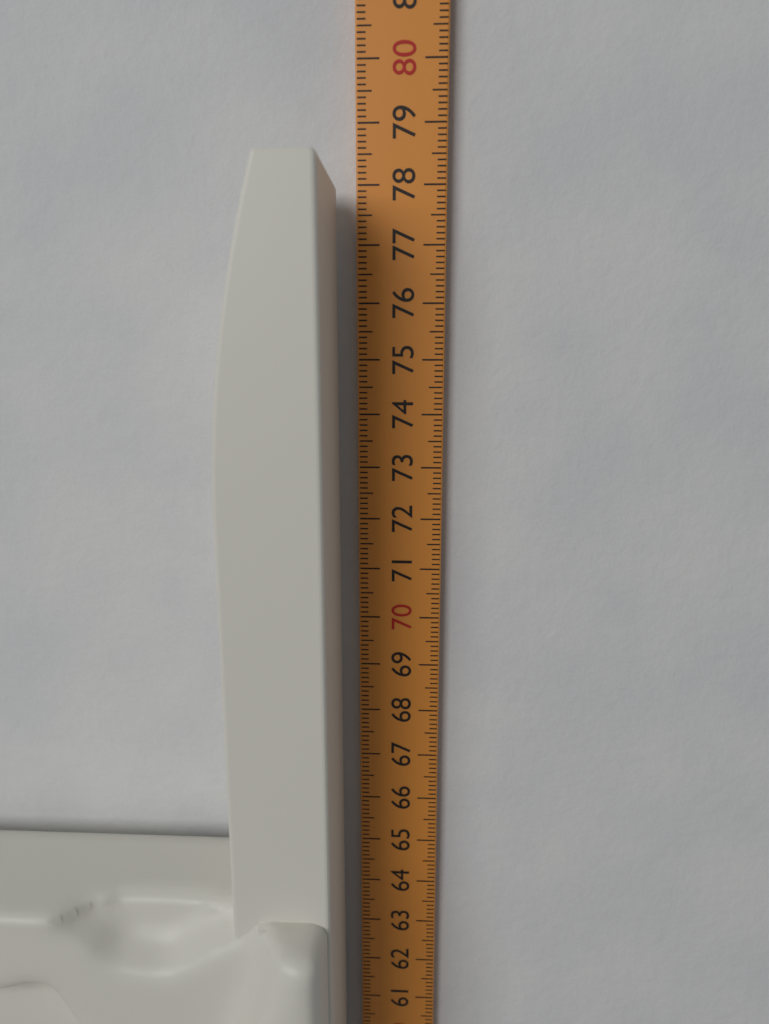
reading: 78.0 cm
